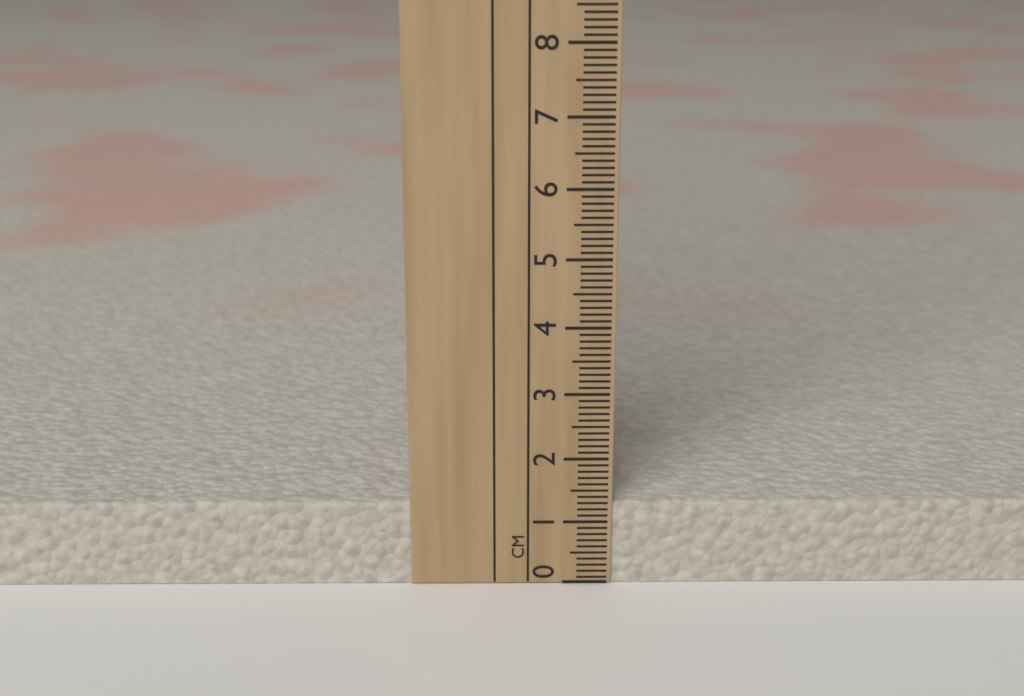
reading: 1.3 cm
